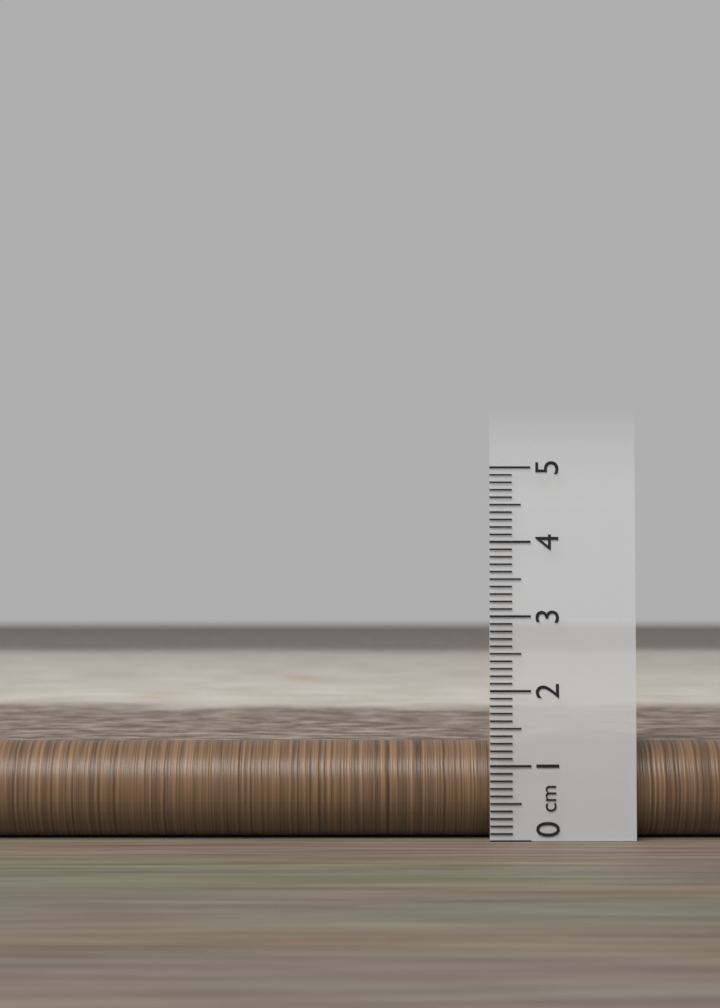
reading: 1.3 cm
